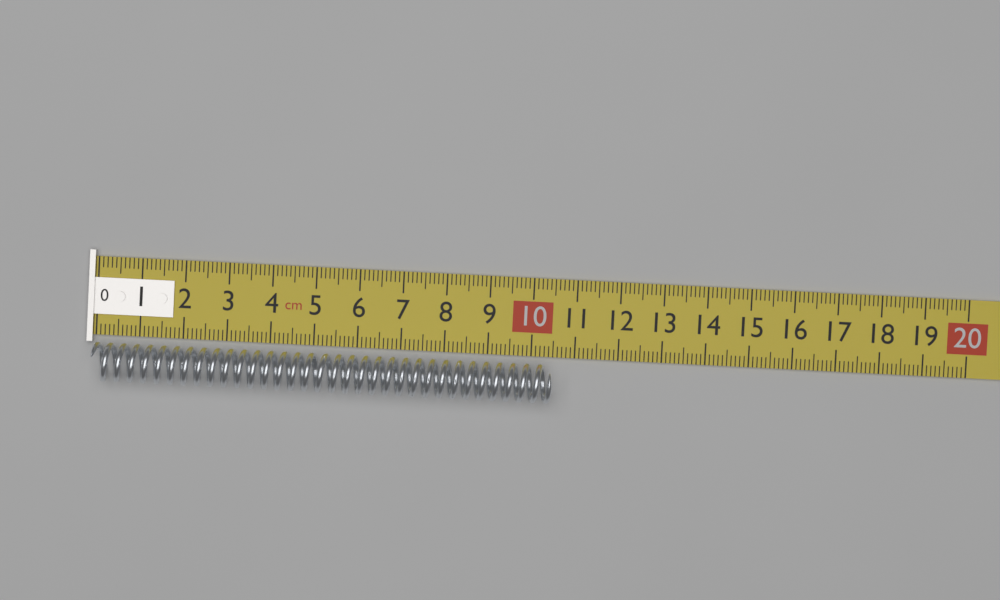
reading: 10.5 cm
